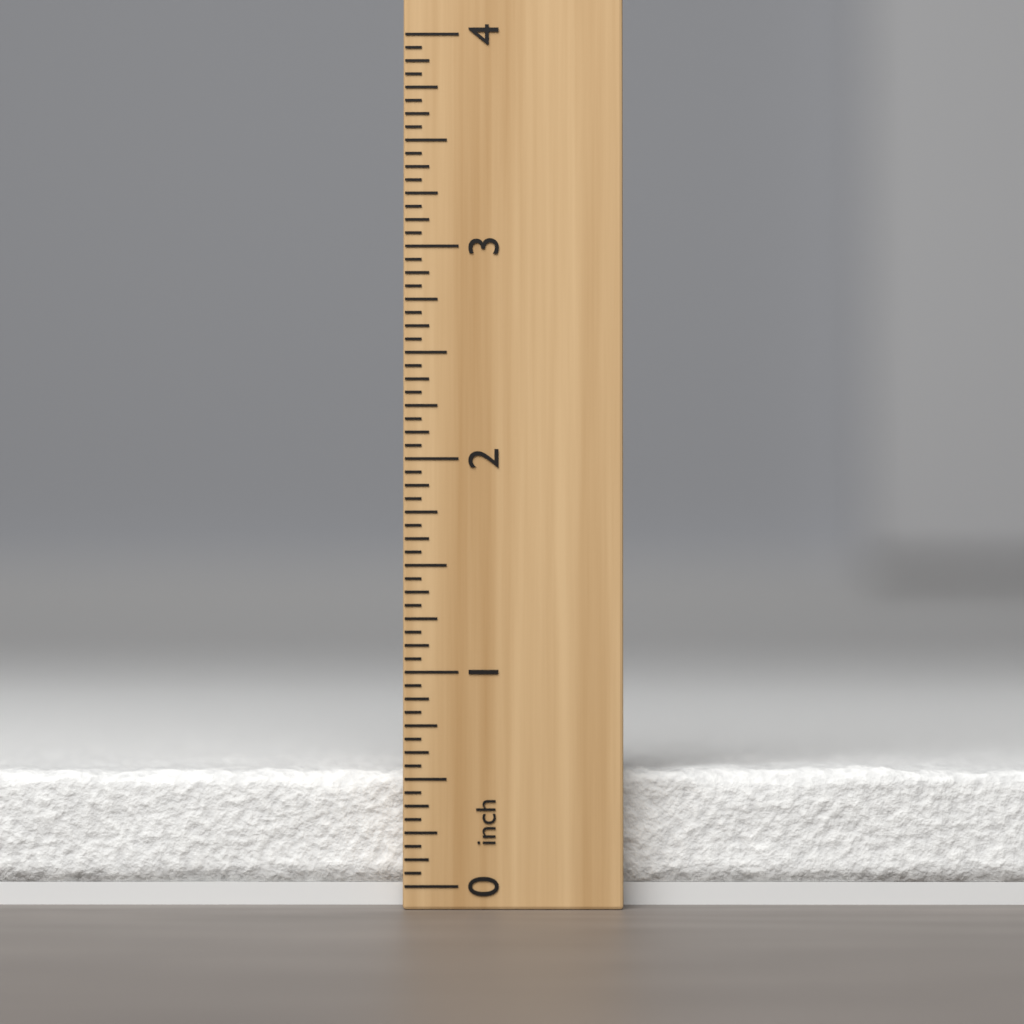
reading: 0.5625 inch
